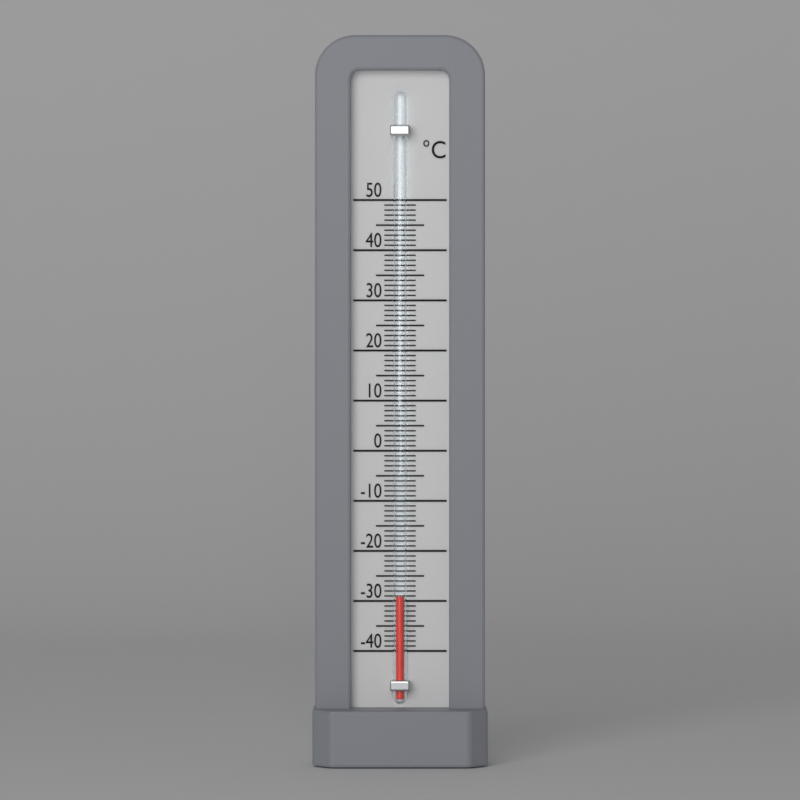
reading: -29 °C
